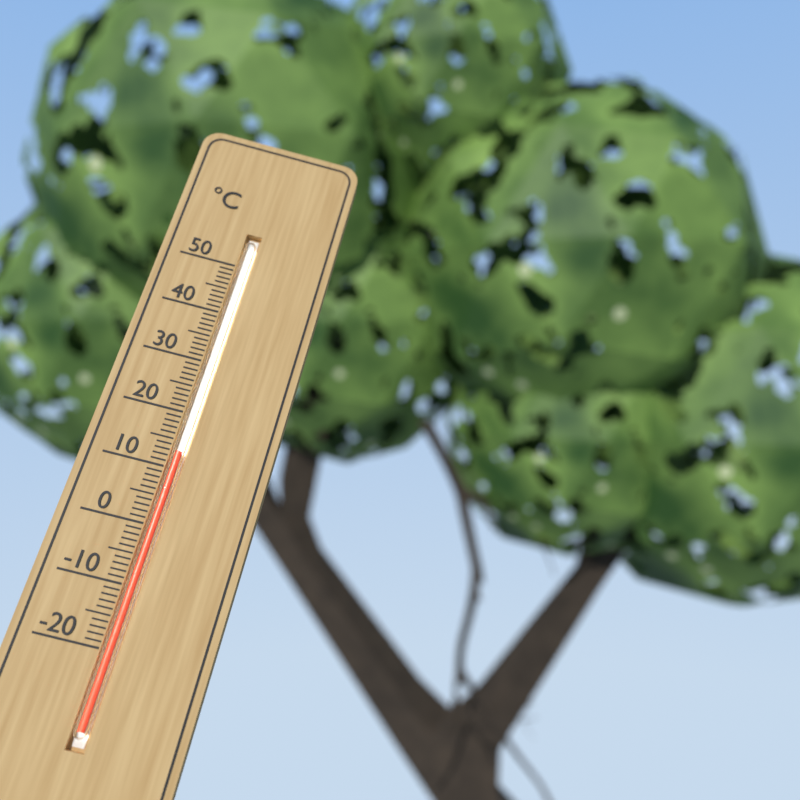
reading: 13 °C
